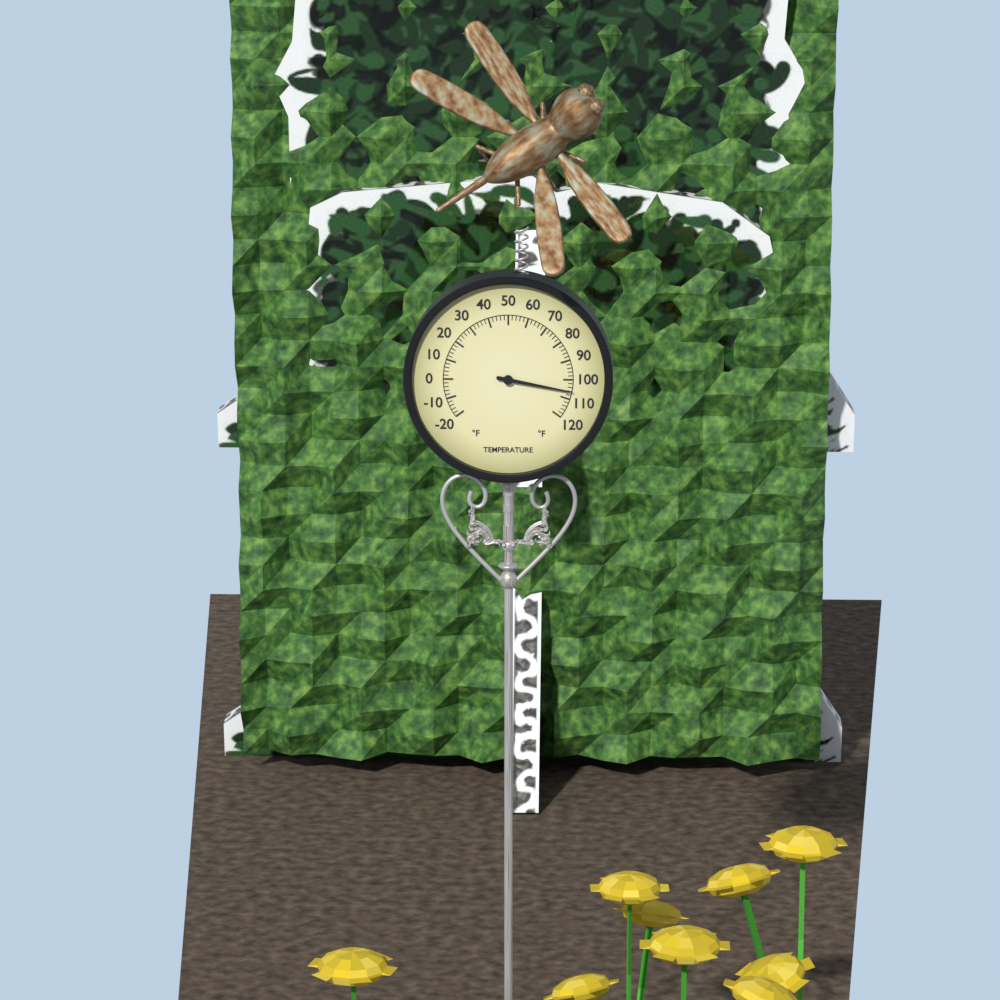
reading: 106 °F
